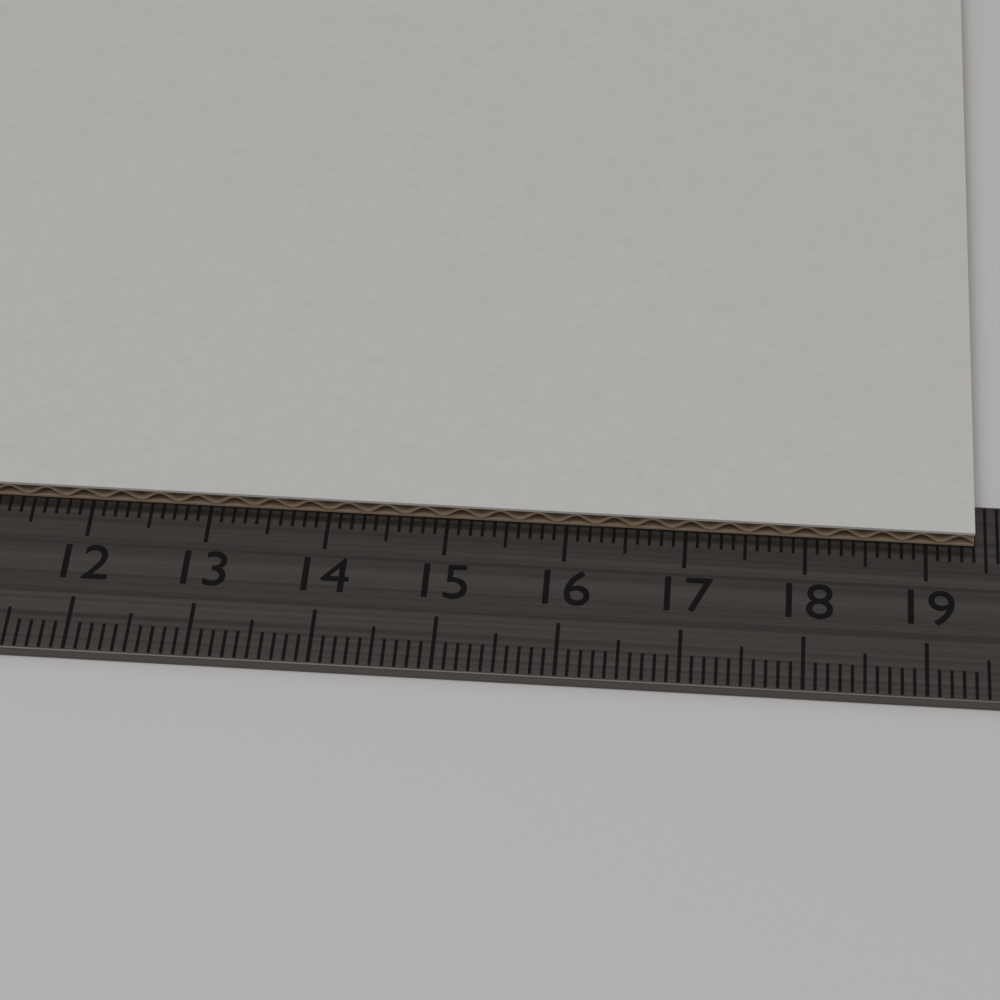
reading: 19.4 cm
